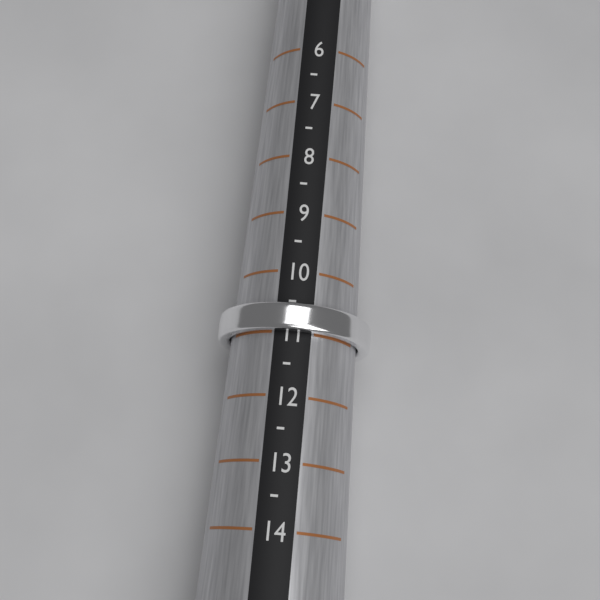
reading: 11.0 (no unit)
